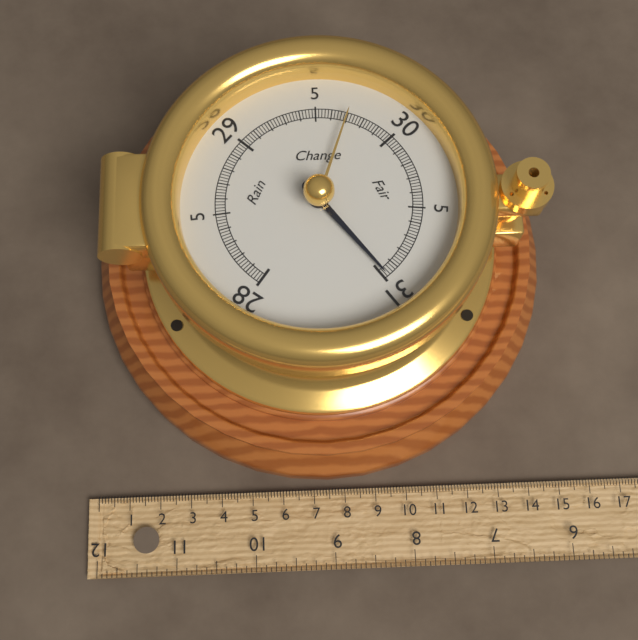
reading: 30.98 inHg
